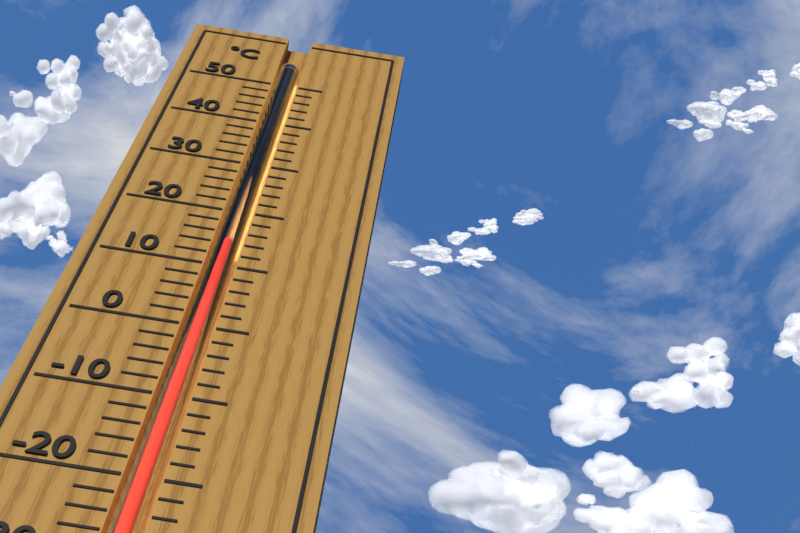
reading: 14 °C
